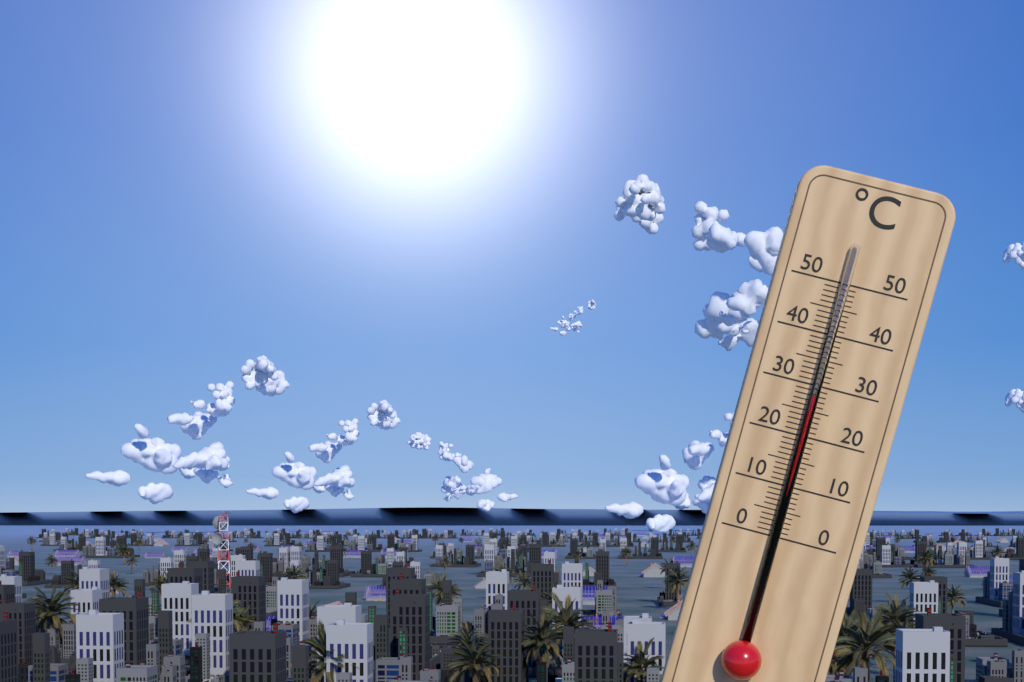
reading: 28 °C
